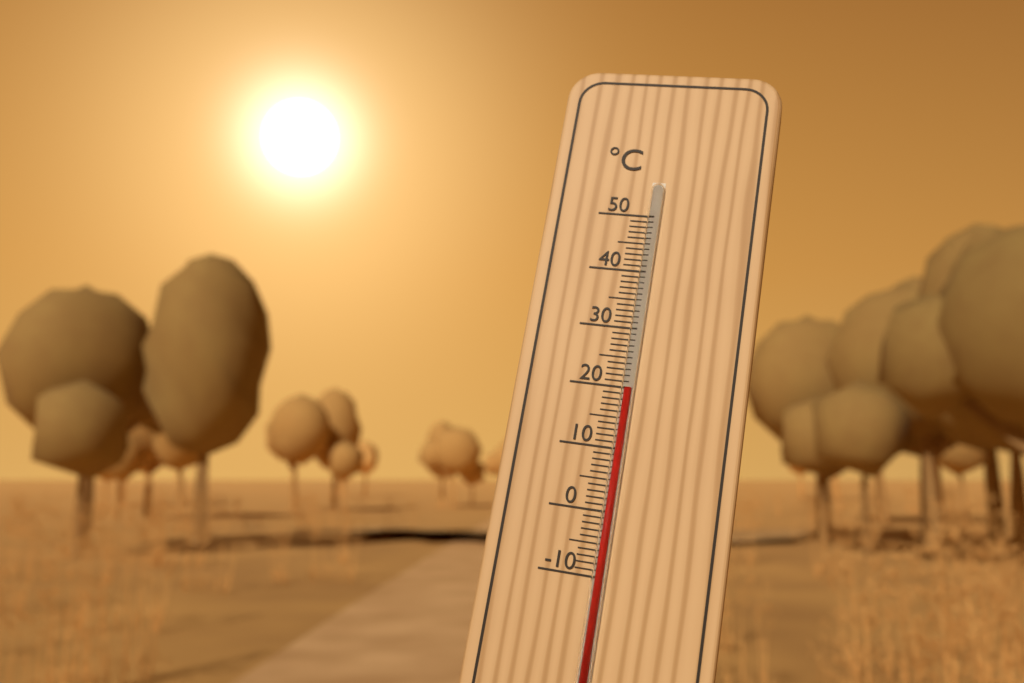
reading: 20 °C
